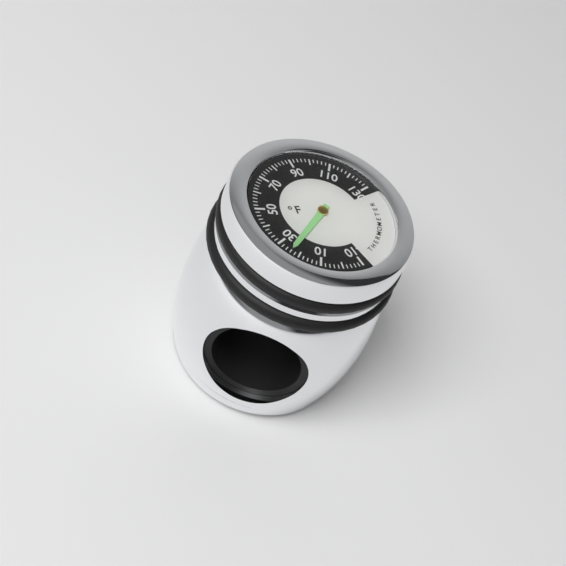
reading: 24 °F
